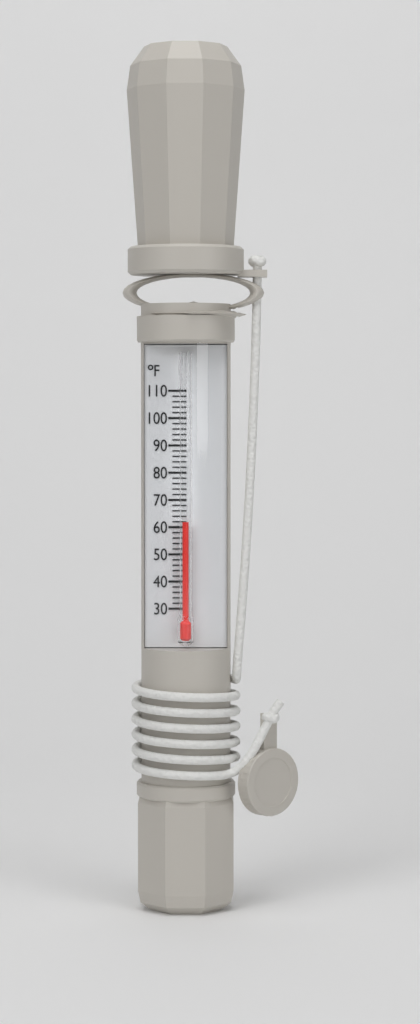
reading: 62 °F
